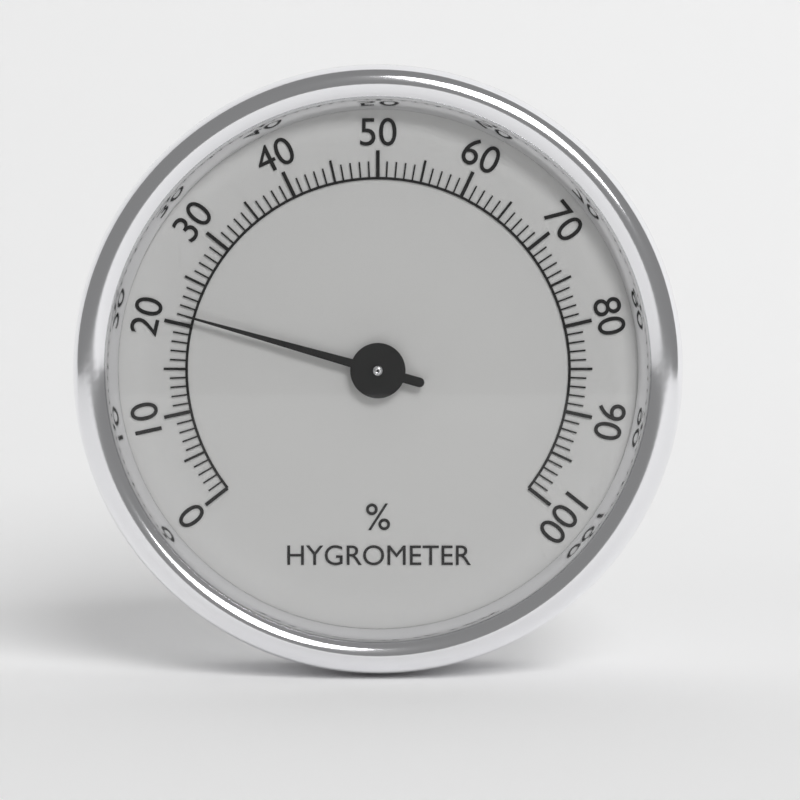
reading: 21 %
